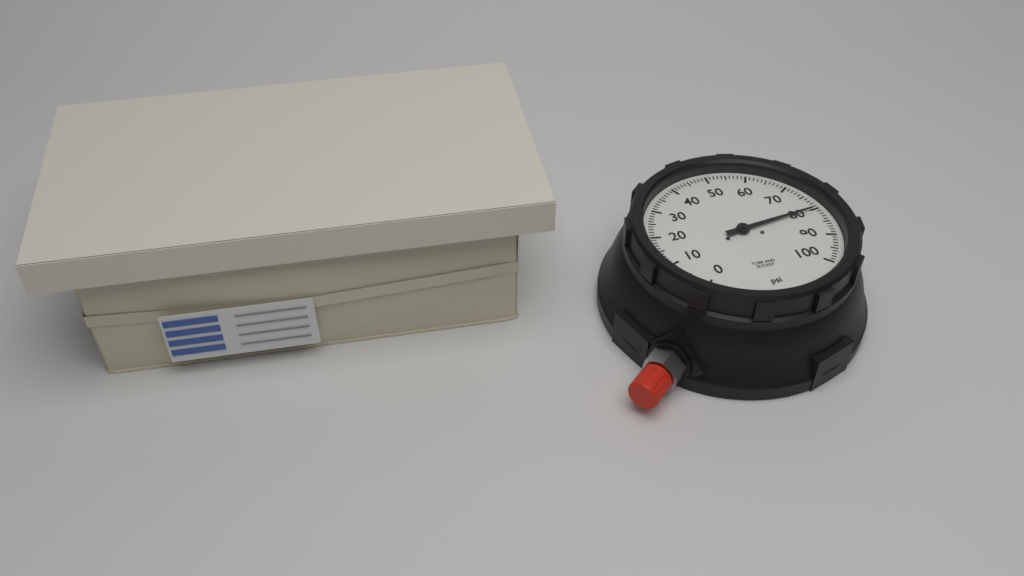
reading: 80 psi
